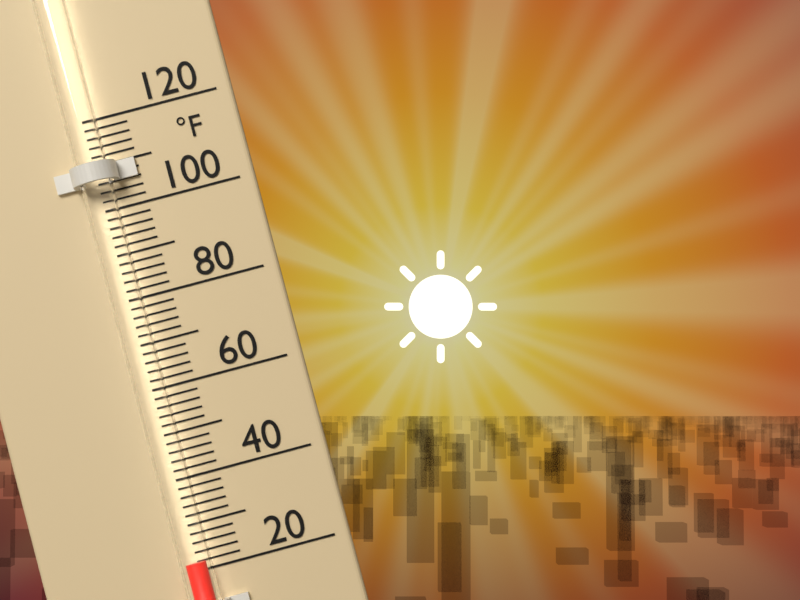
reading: 22 °F
